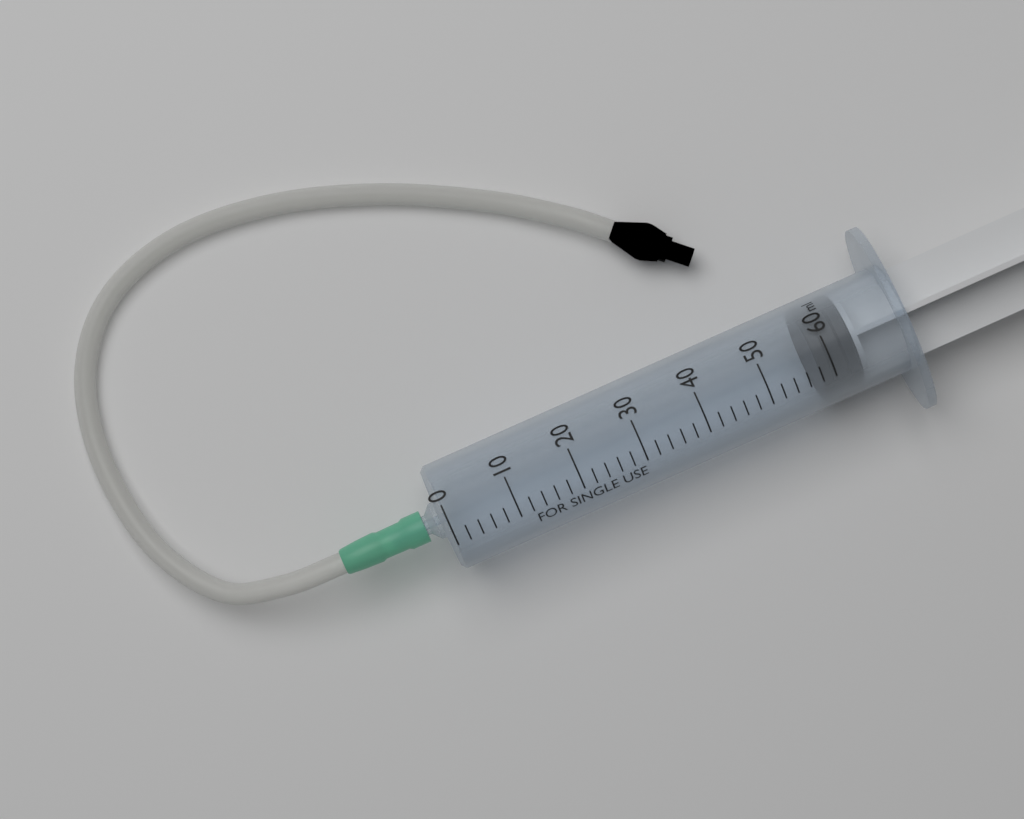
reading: 58 ml
